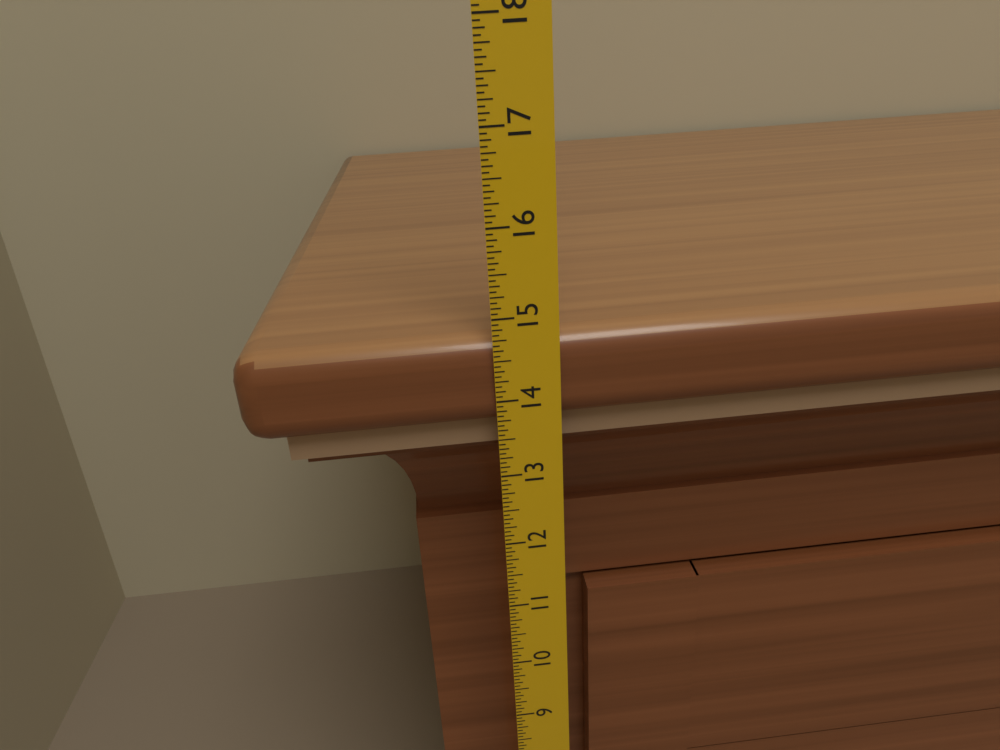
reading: 14.7500 in
